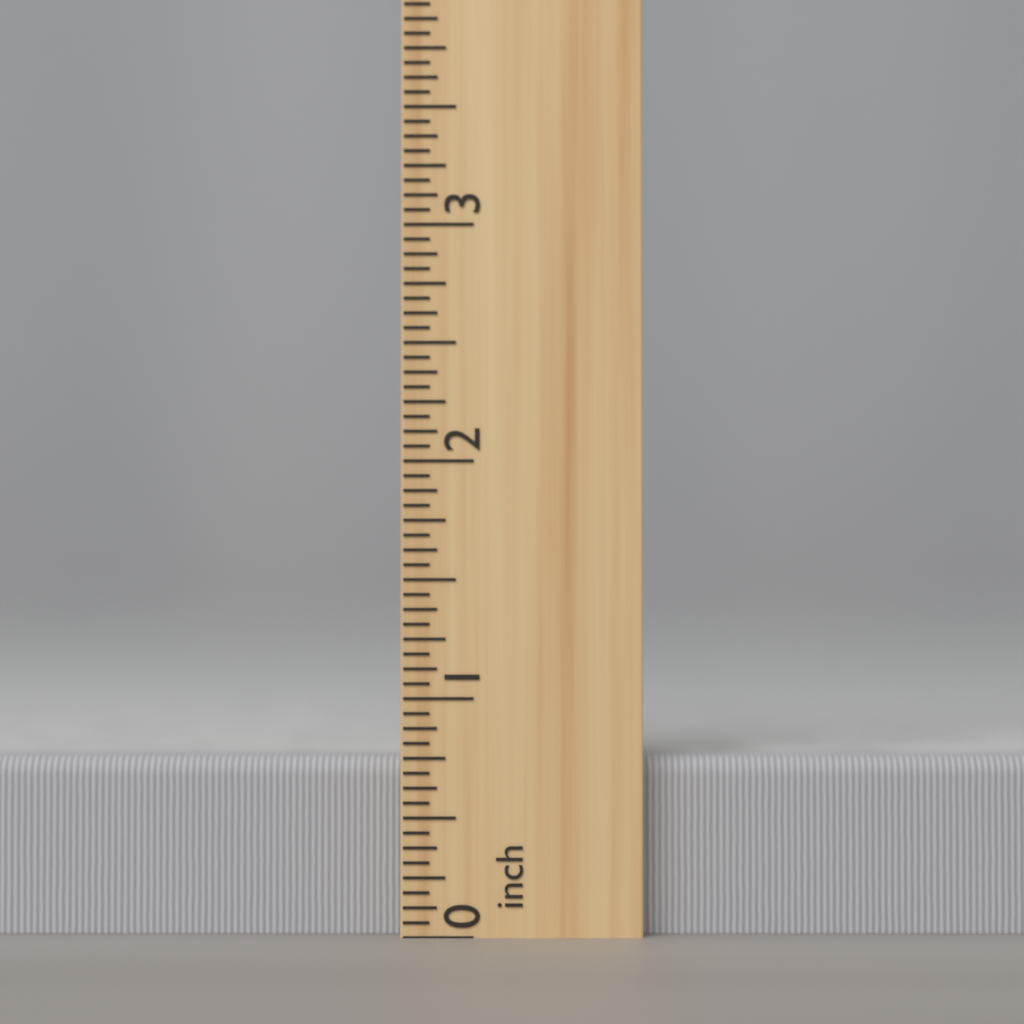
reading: 0.7500 inch
